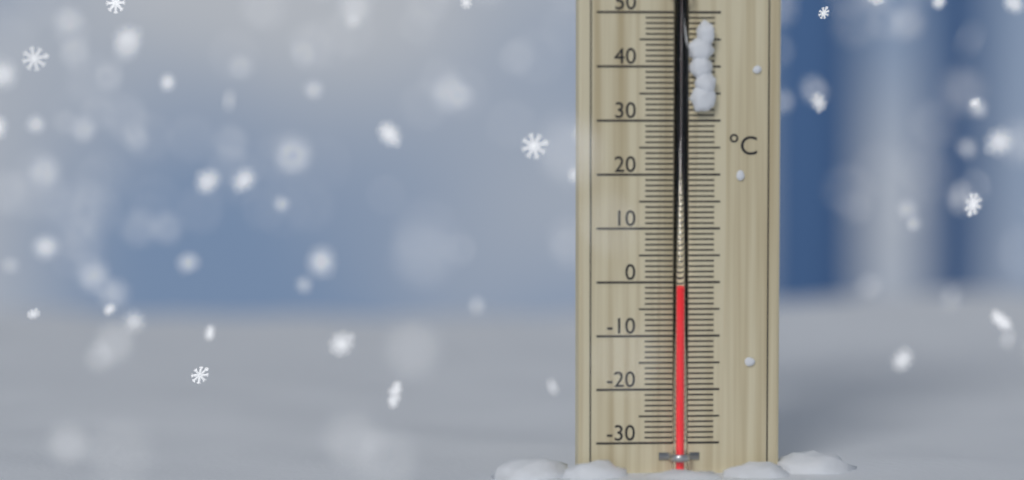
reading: -1 °C
